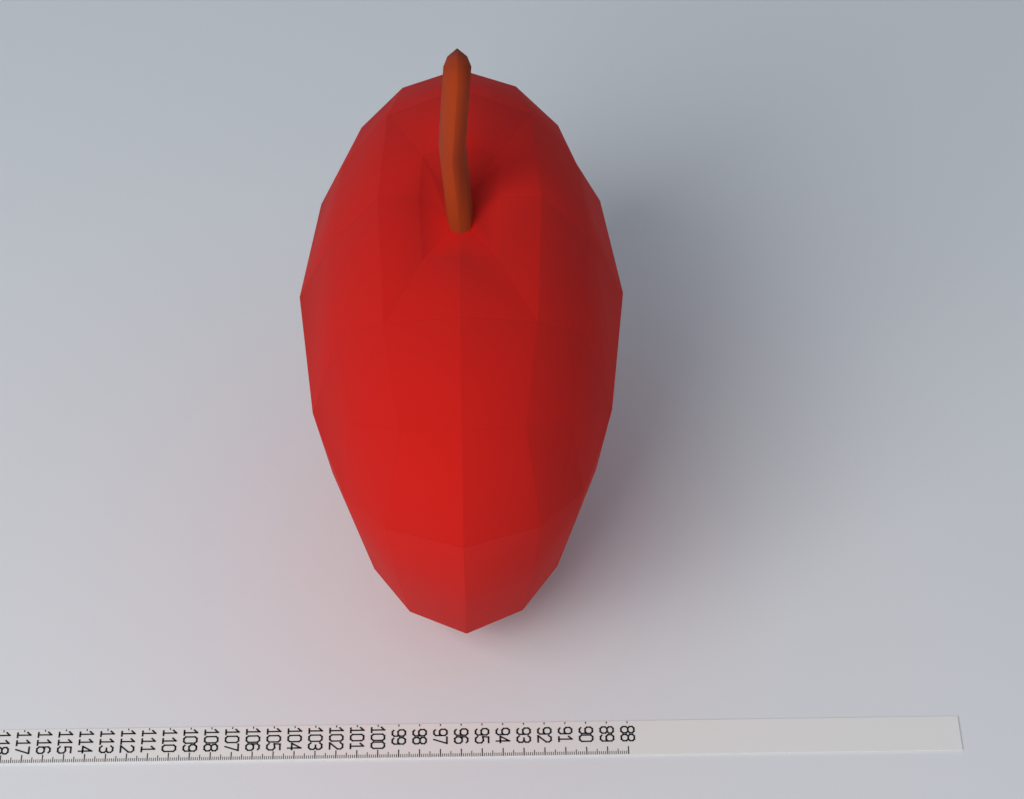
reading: 103.4 (no unit)
